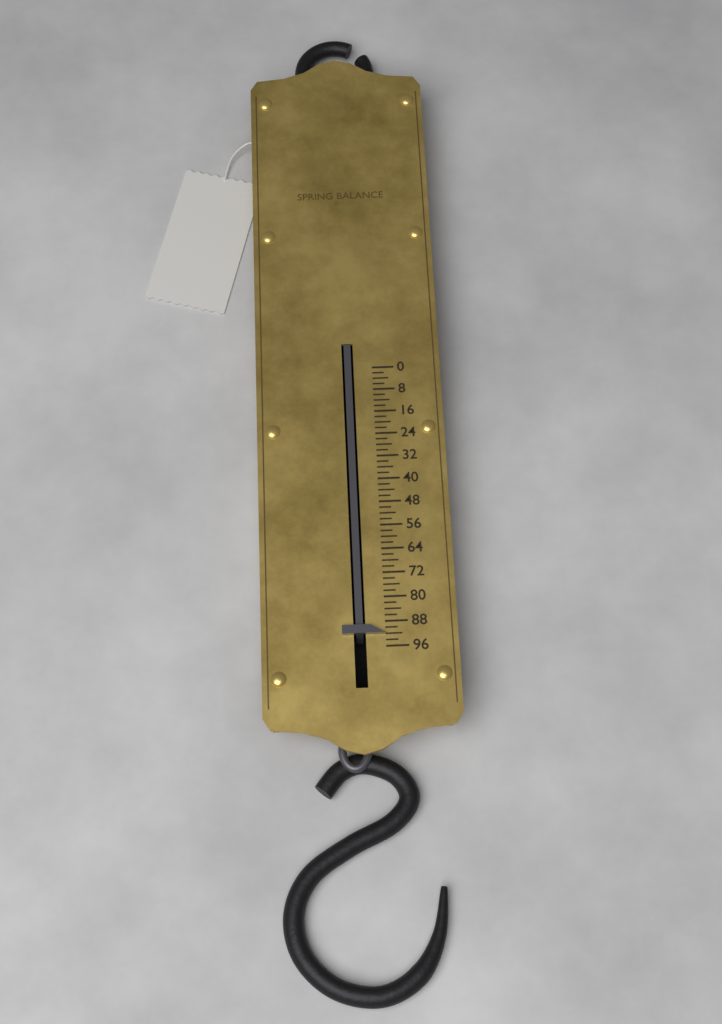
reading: 92 (no unit)
